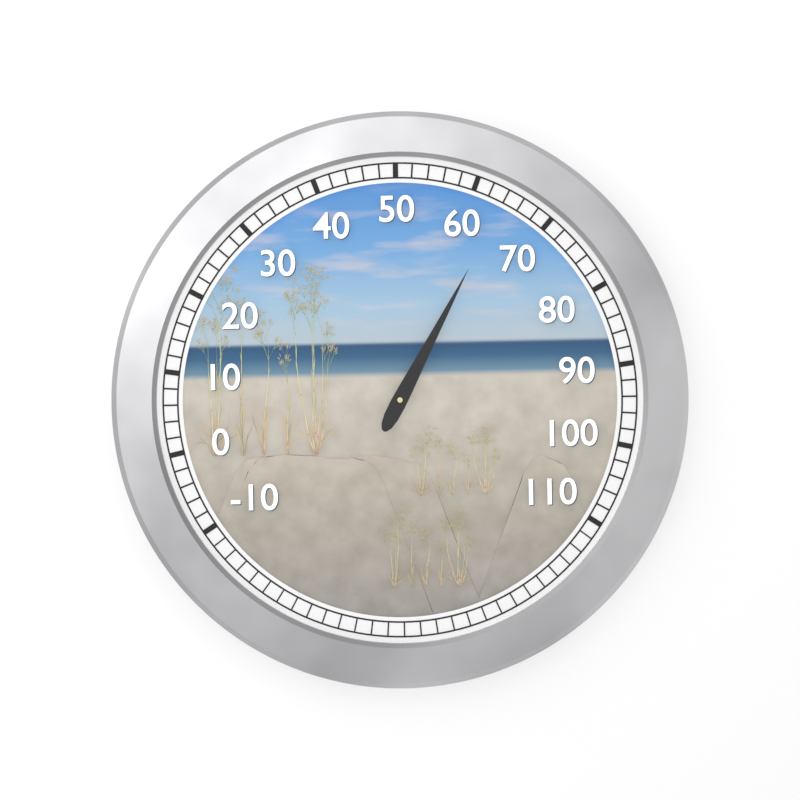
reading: 64 (no unit)
